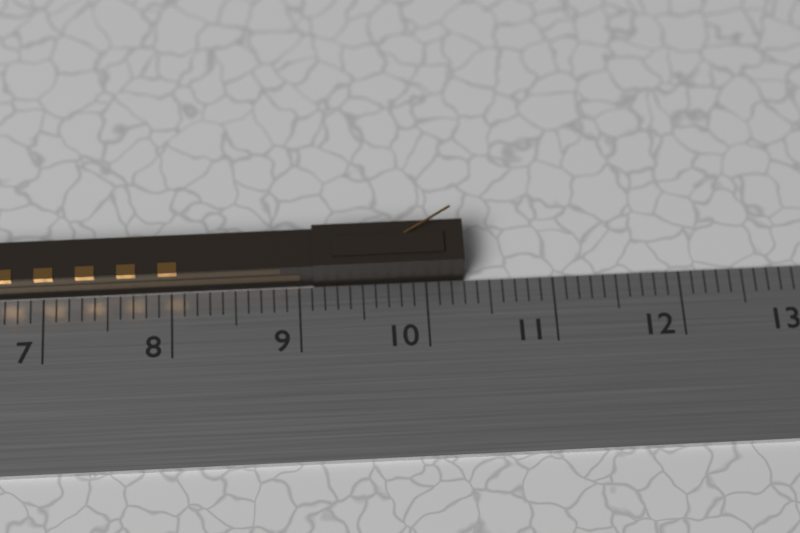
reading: 10.3 cm
